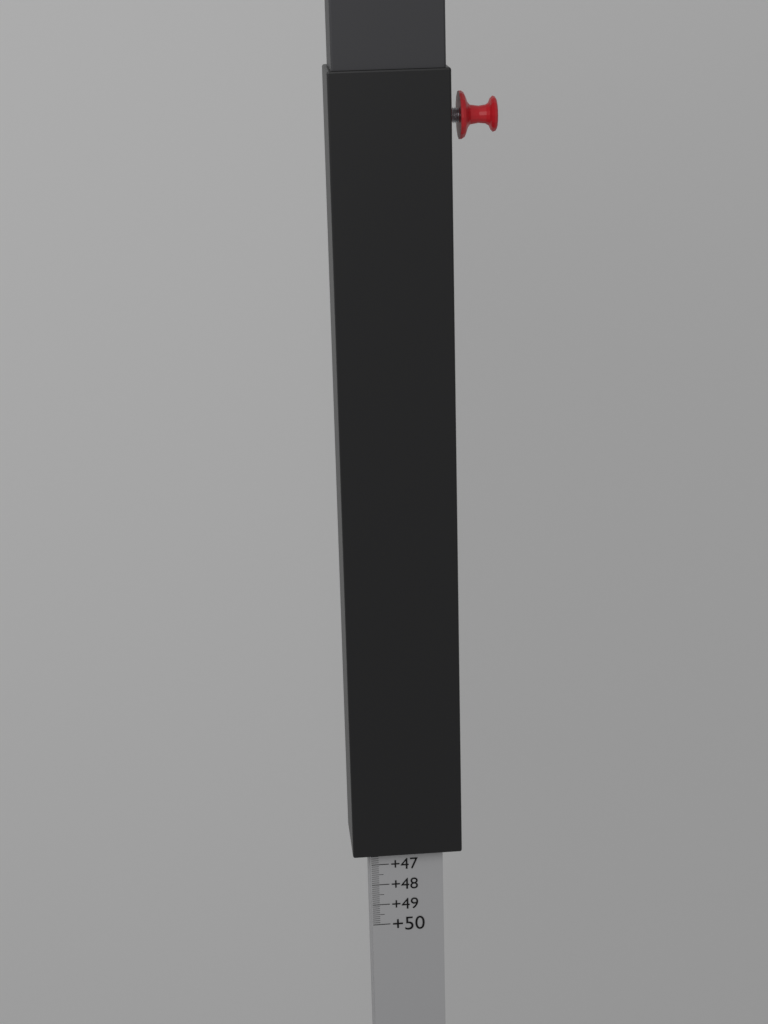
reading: 46.3 (no unit)
